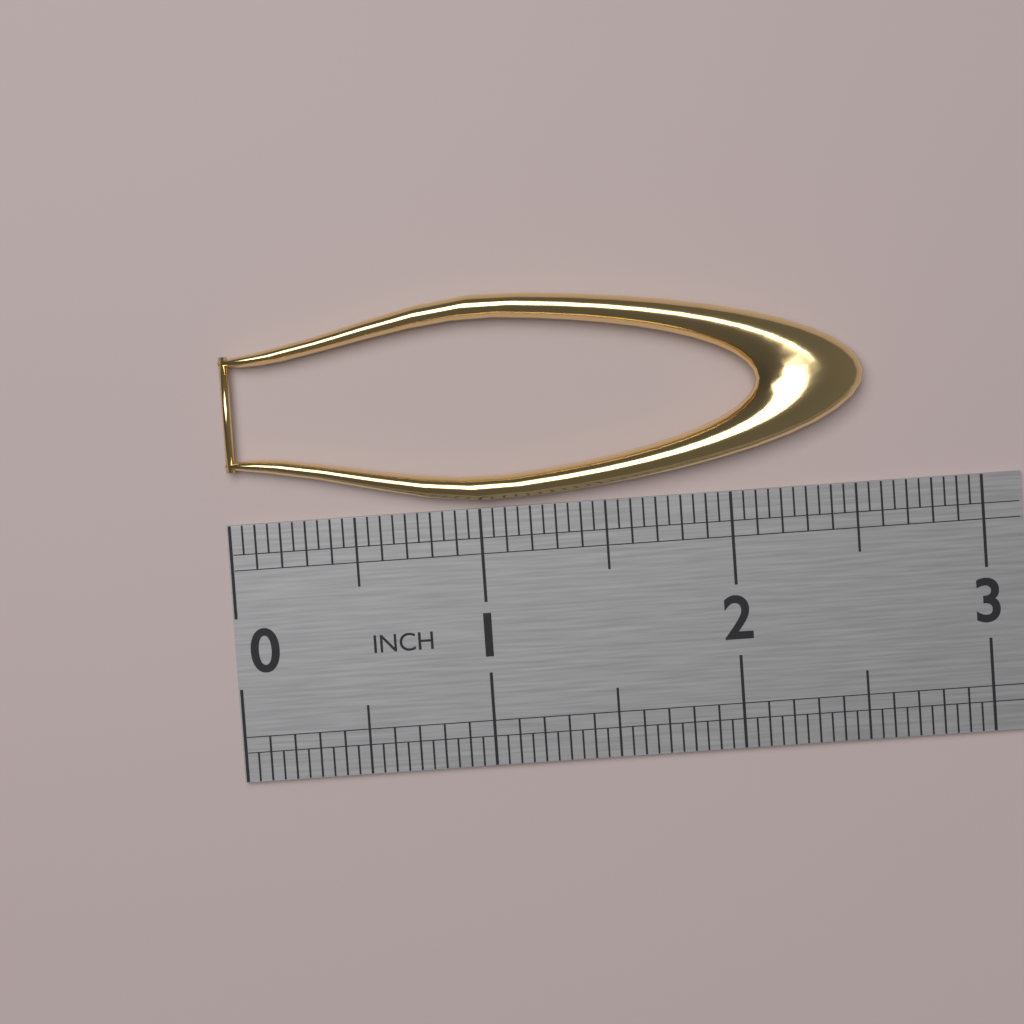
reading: 2.55 in
